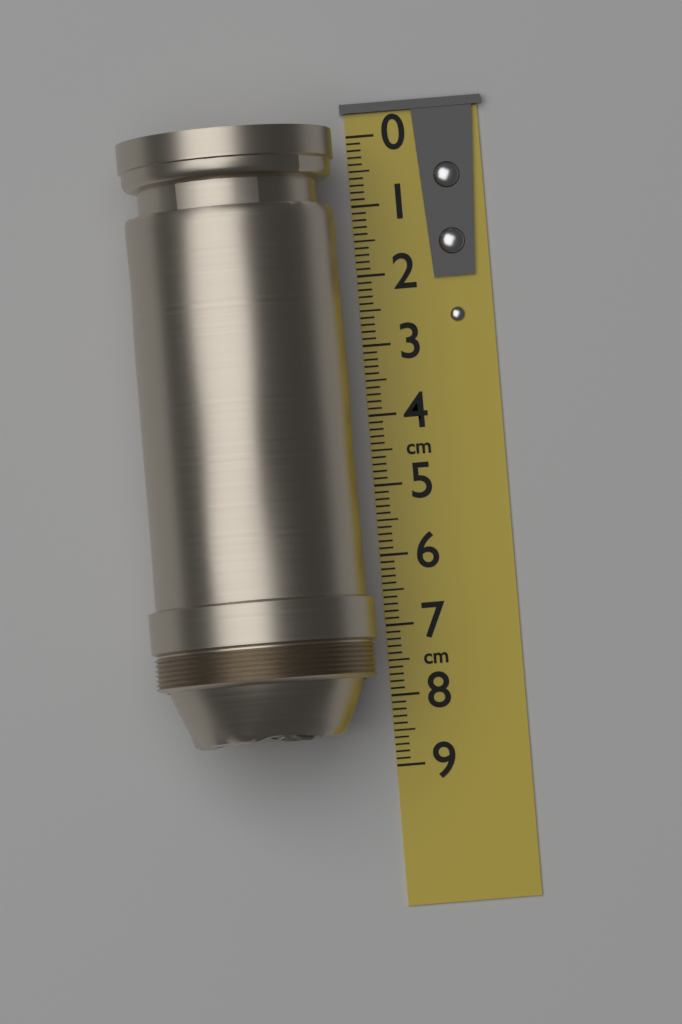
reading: 8.6 cm
